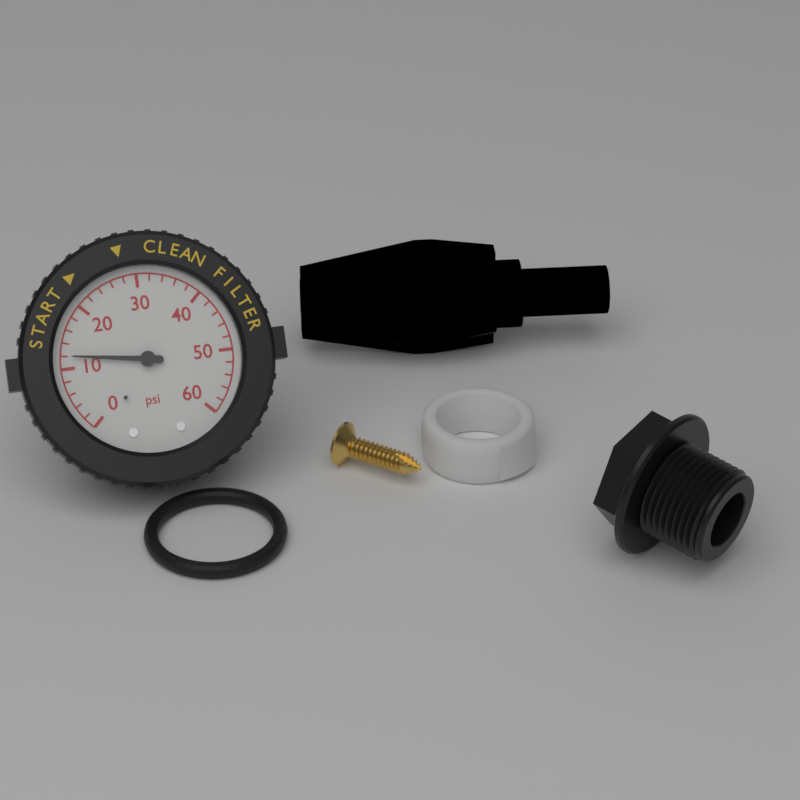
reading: 12 psi
